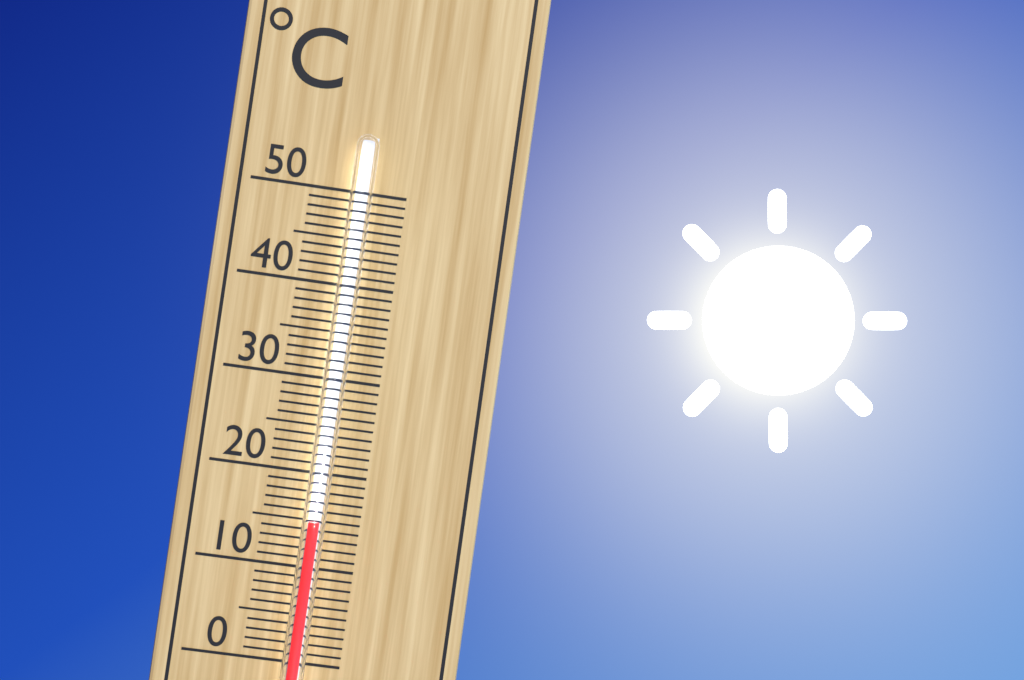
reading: 15 °C
